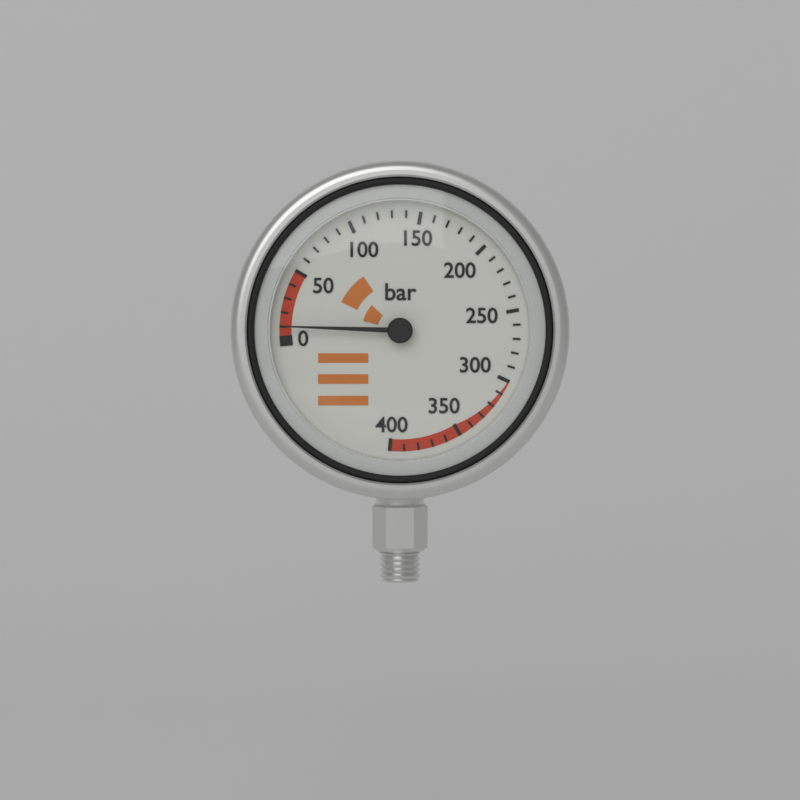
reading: 10 bar
